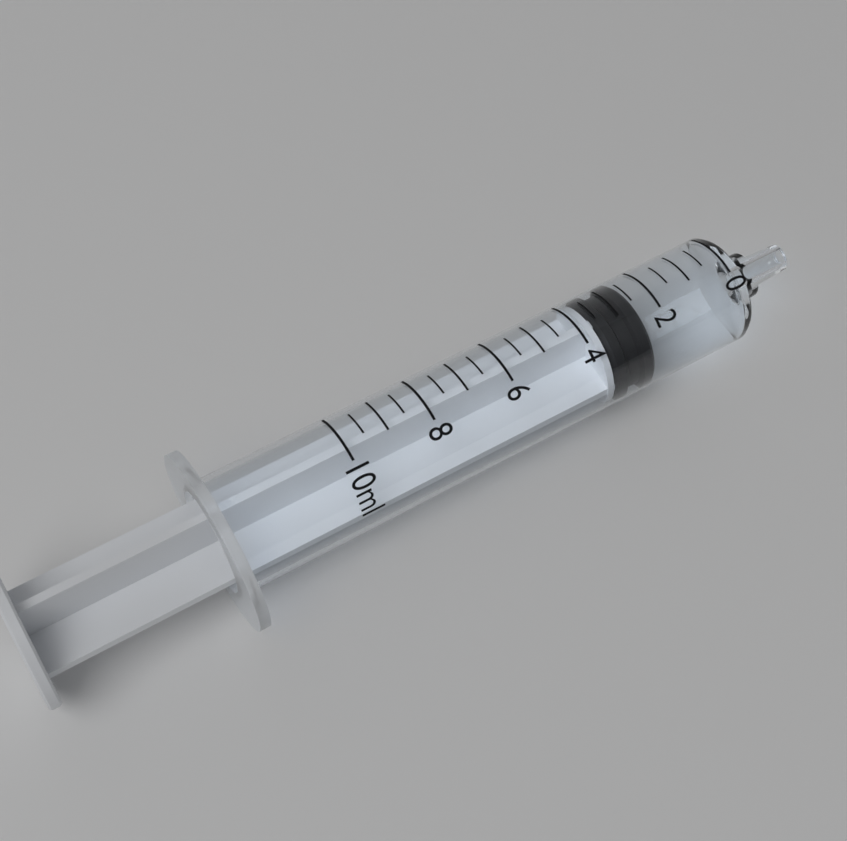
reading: 2.5 ml
